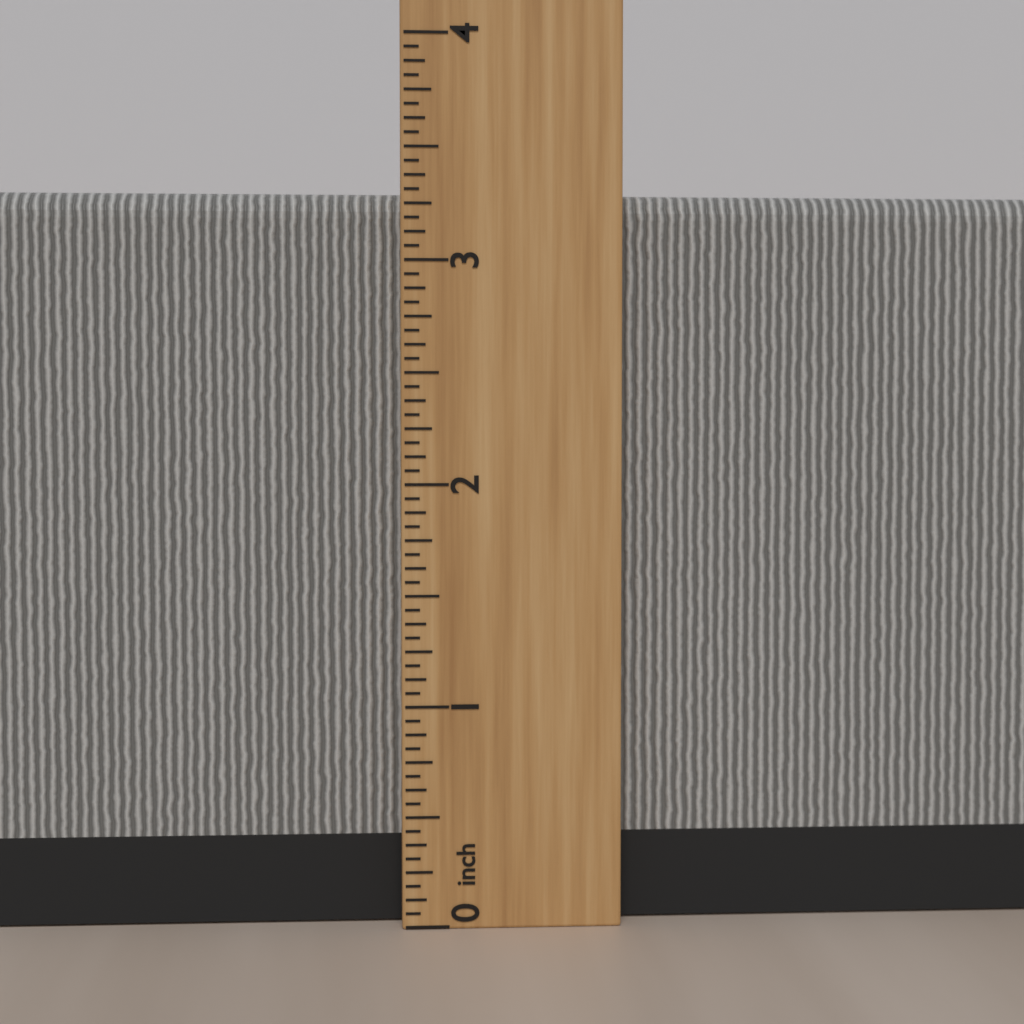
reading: 3.3125 inch
